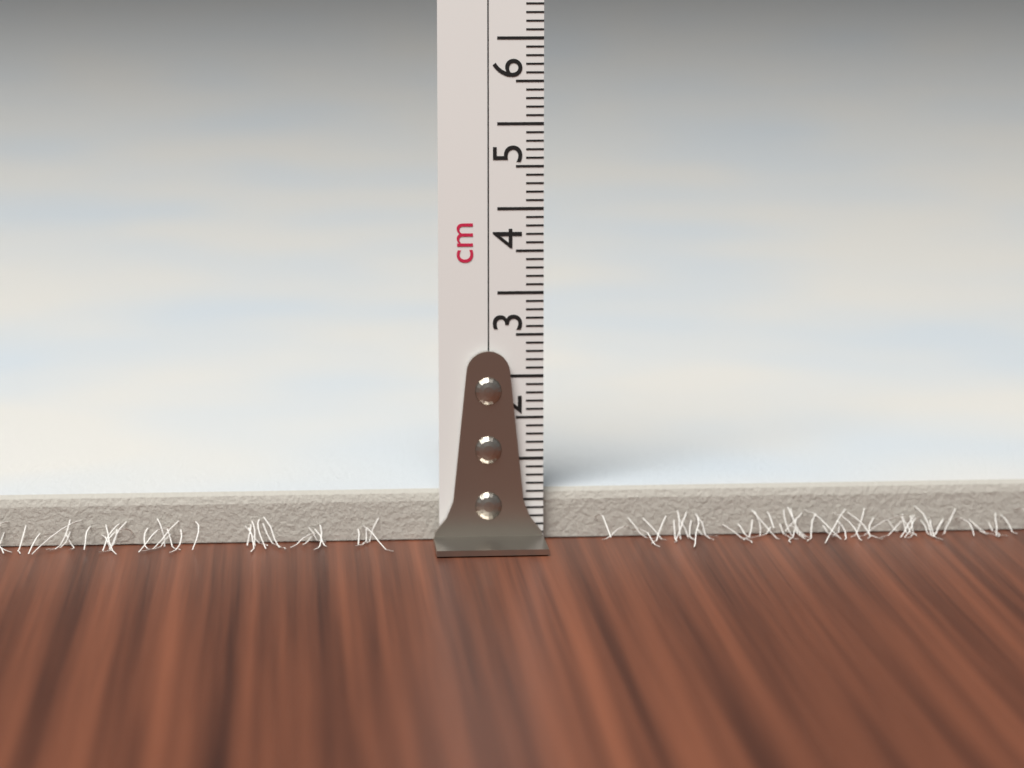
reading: 0.6 cm
